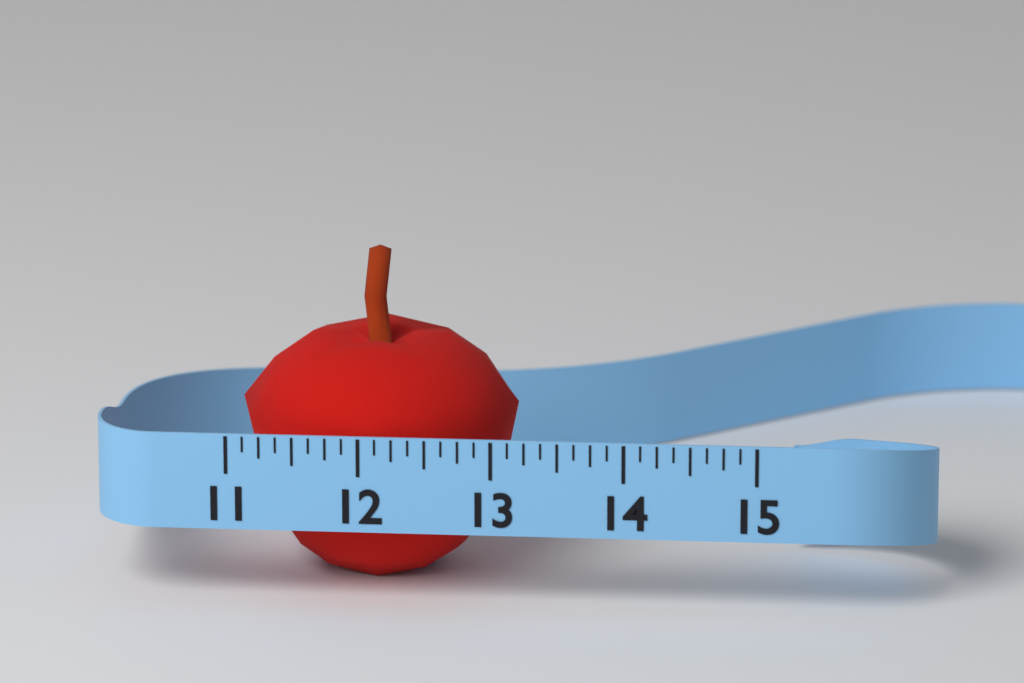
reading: 13.125 (no unit)
